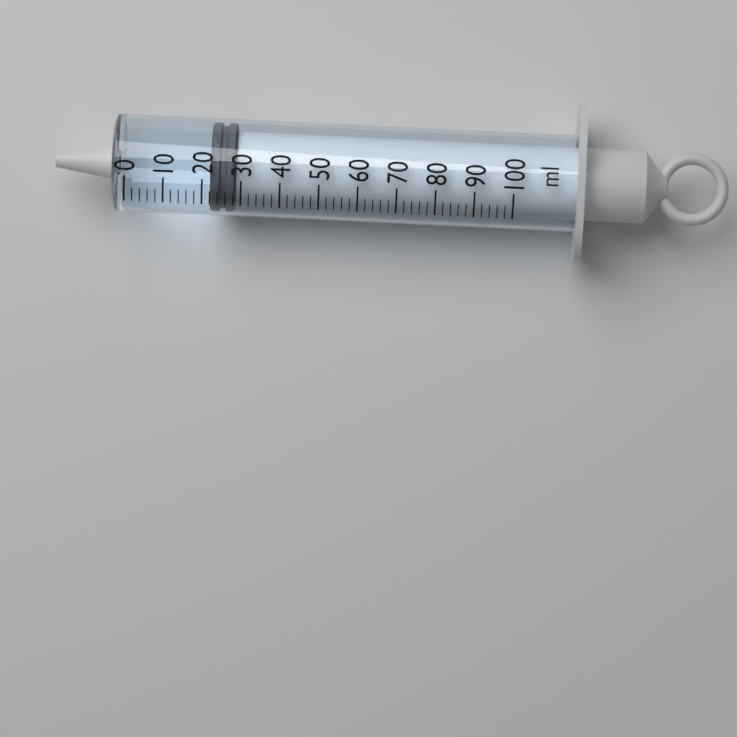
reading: 22 ml
